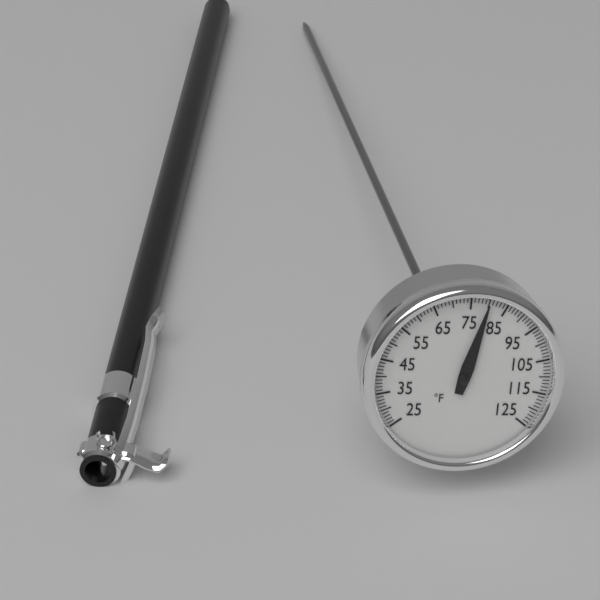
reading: 80 °F
